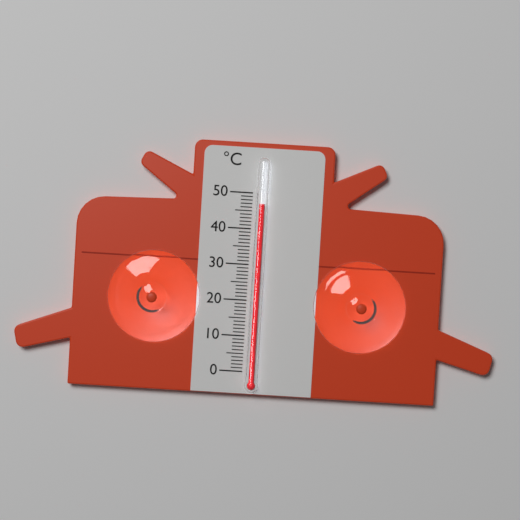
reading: 47 °C
